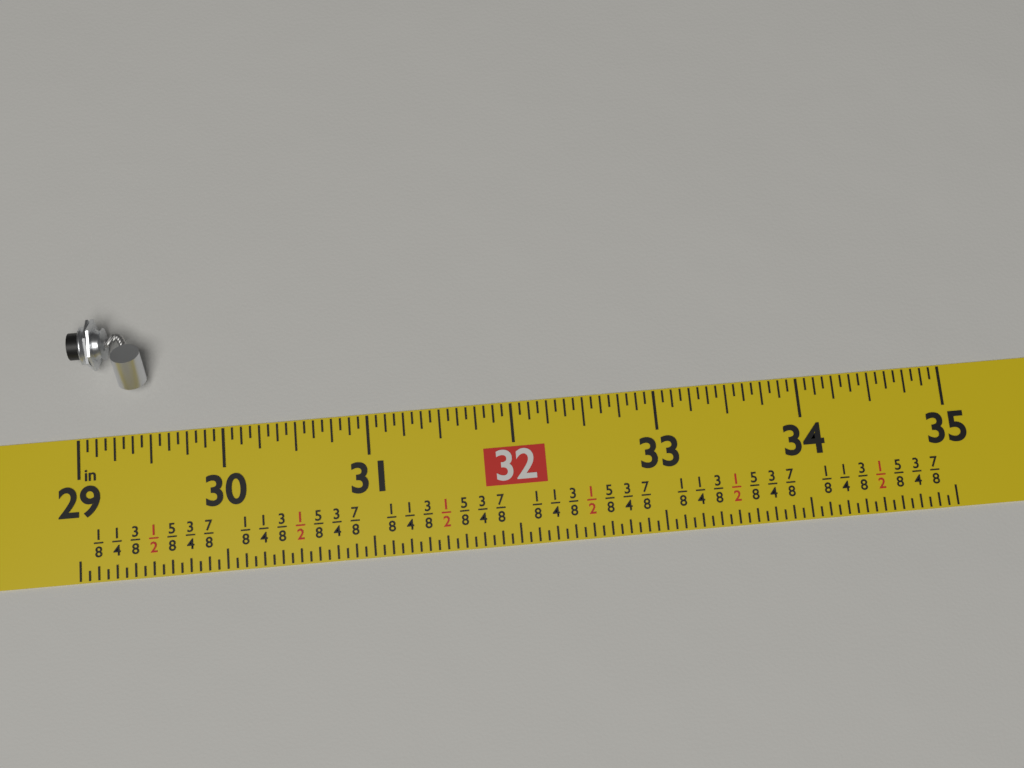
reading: 29.5000 in
